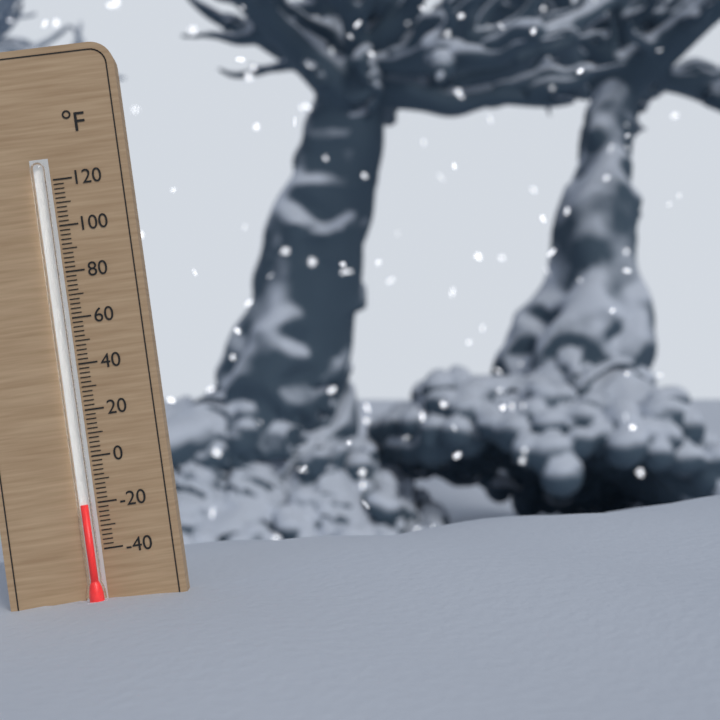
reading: -20 °F
